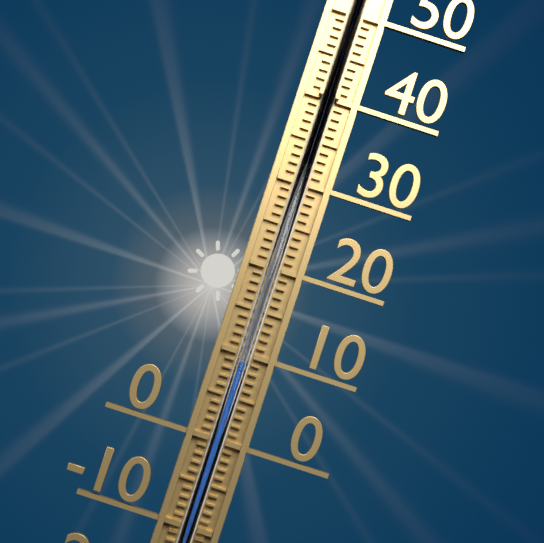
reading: 9 °C
